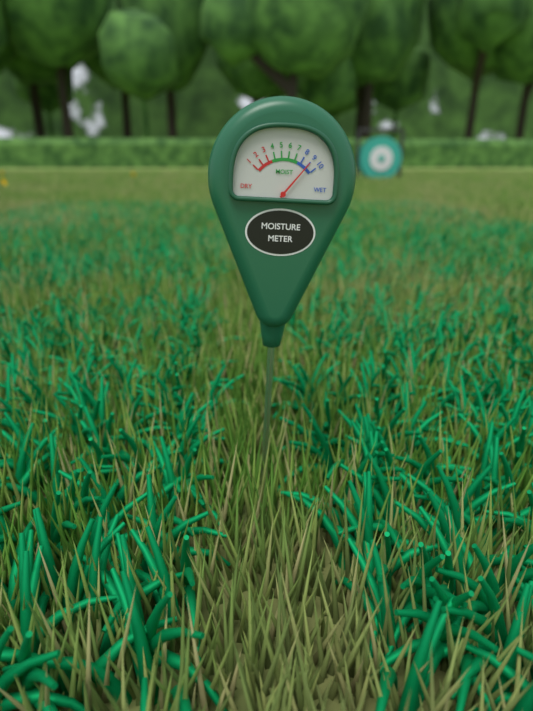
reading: 9 (no unit)
